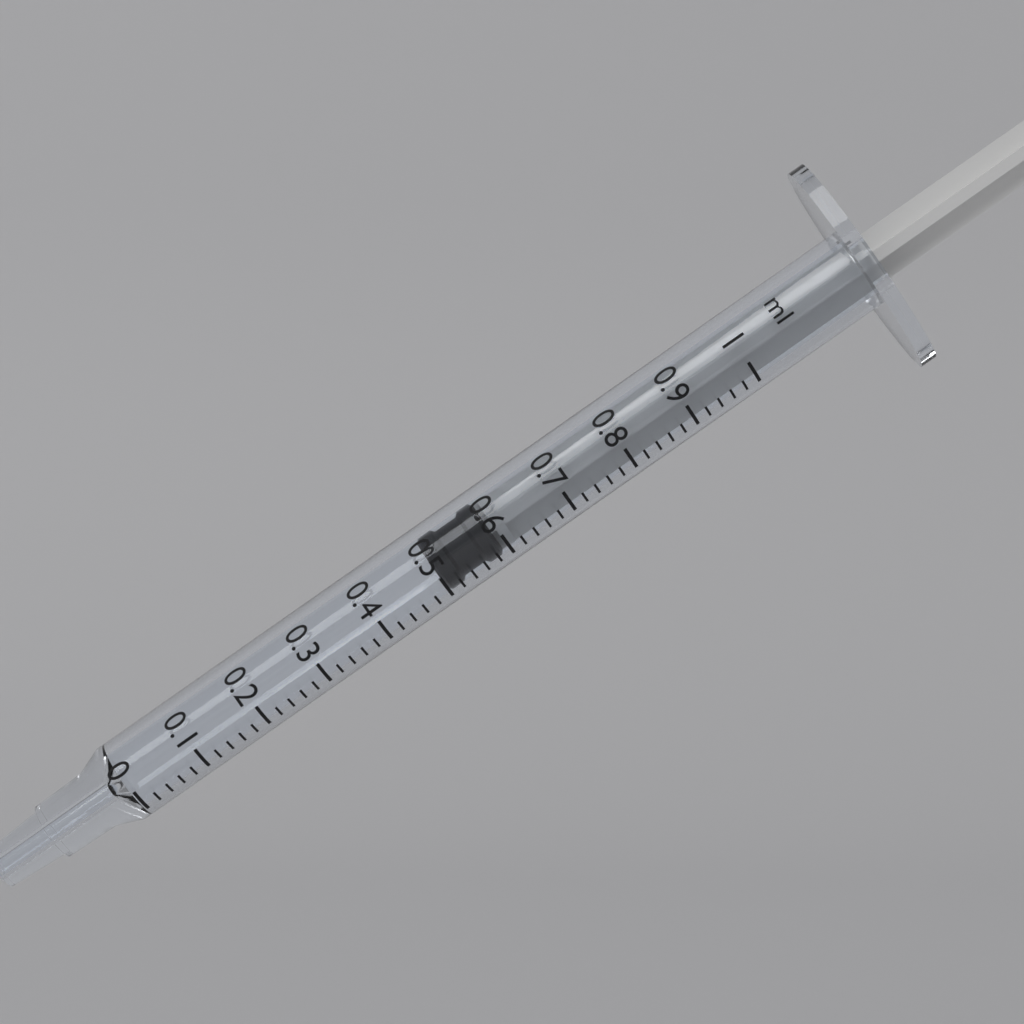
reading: 0.50 ml
